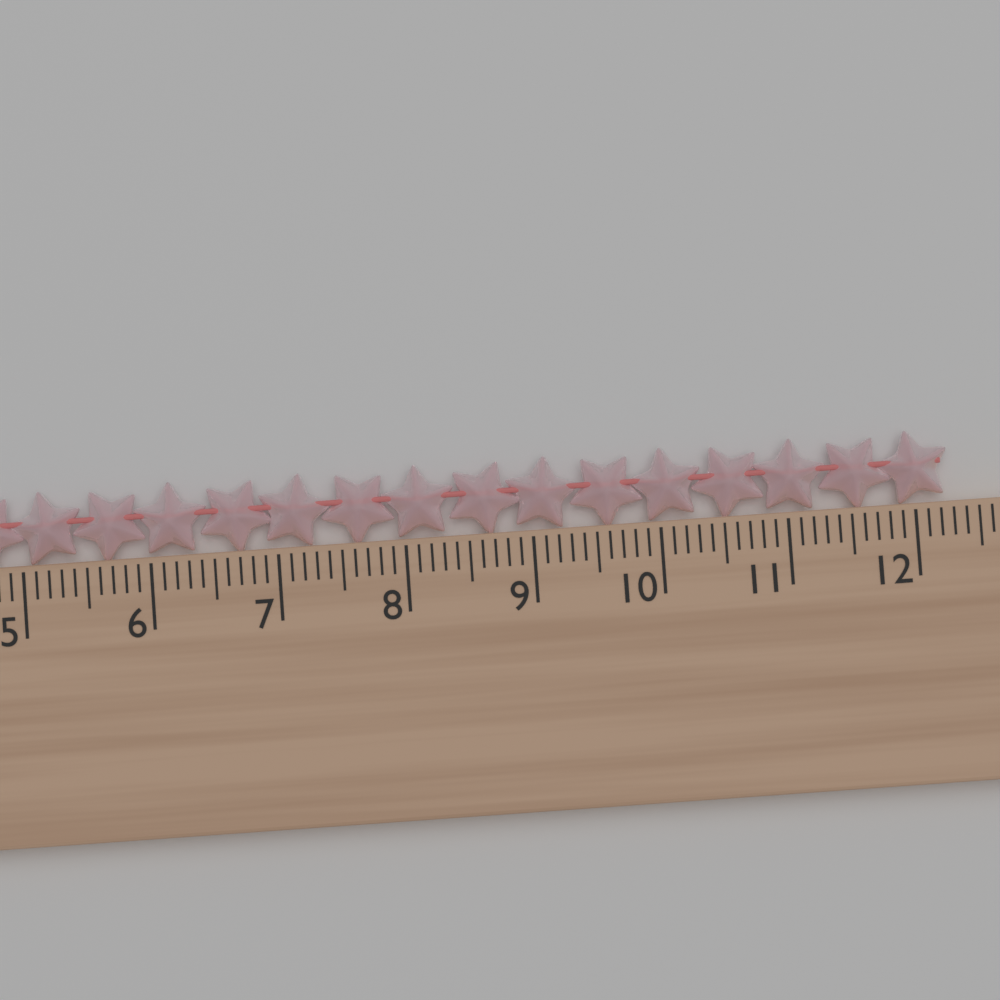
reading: 12.3 cm
